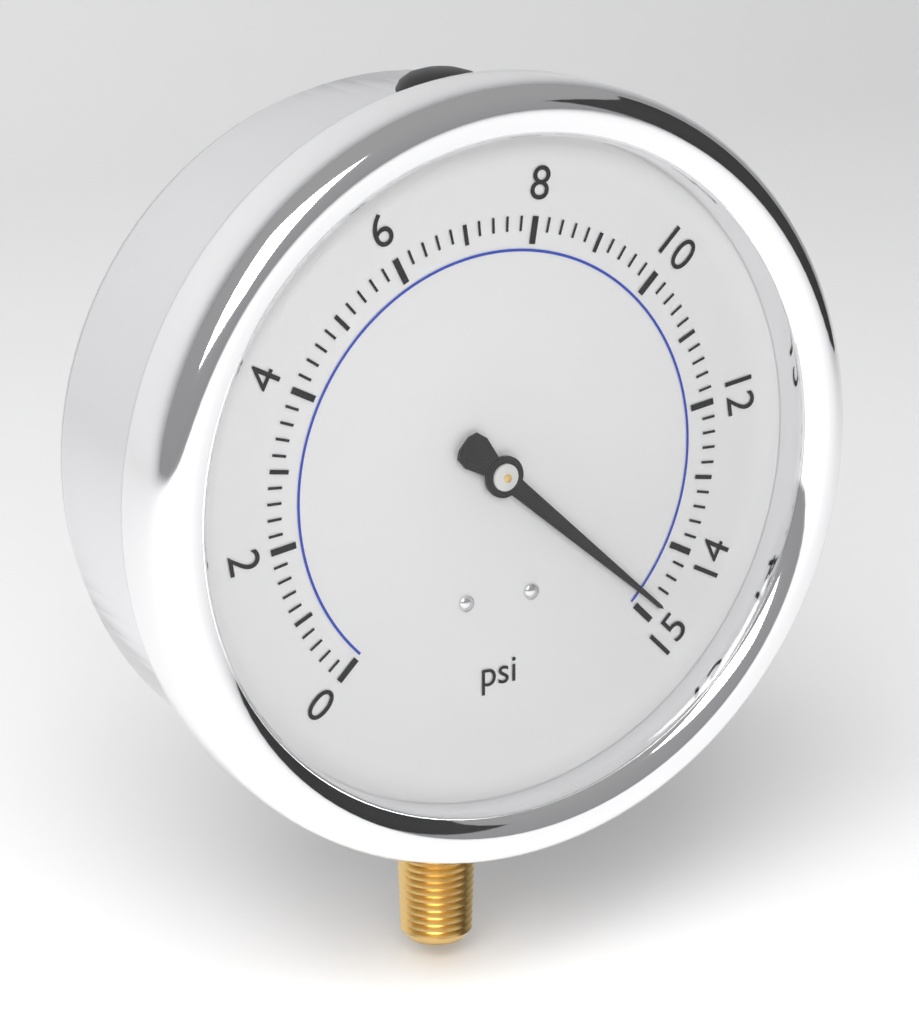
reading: 14.8 psi
